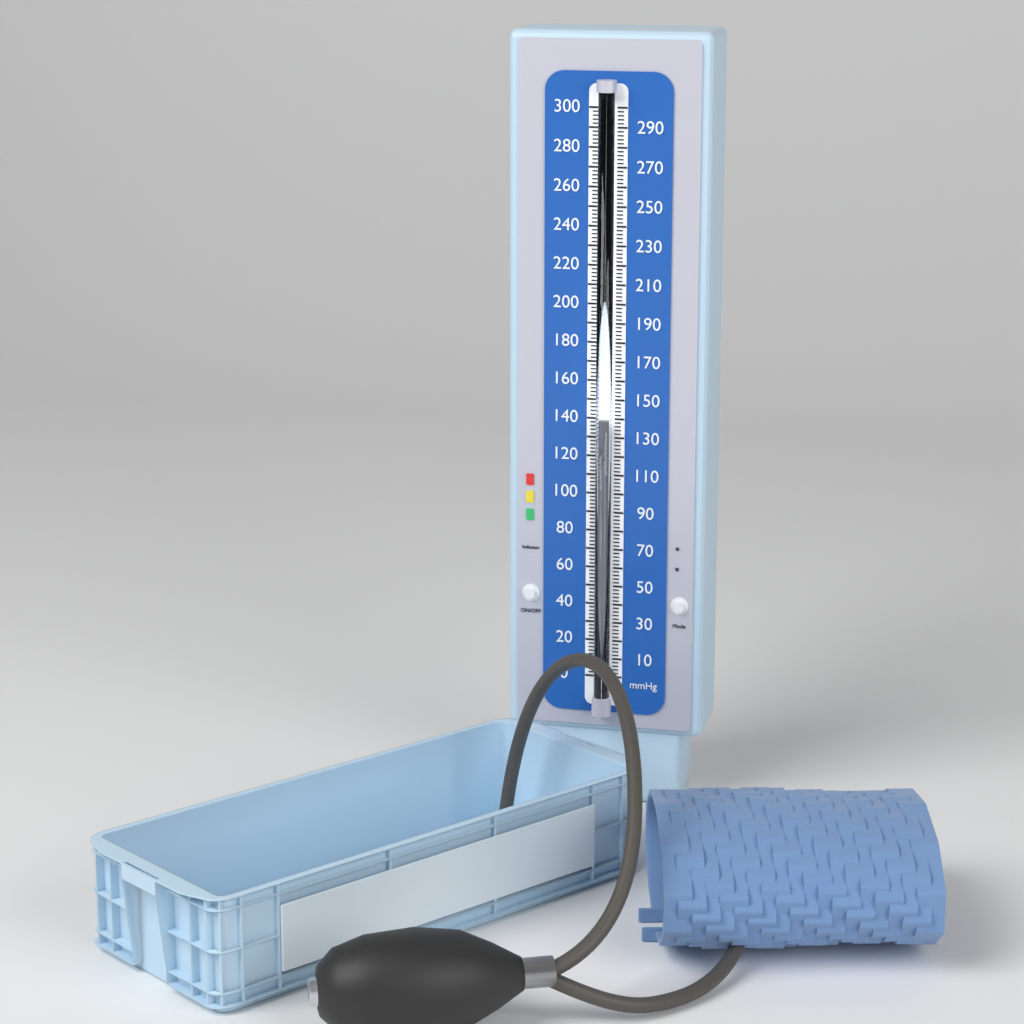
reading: 140 mmHg
